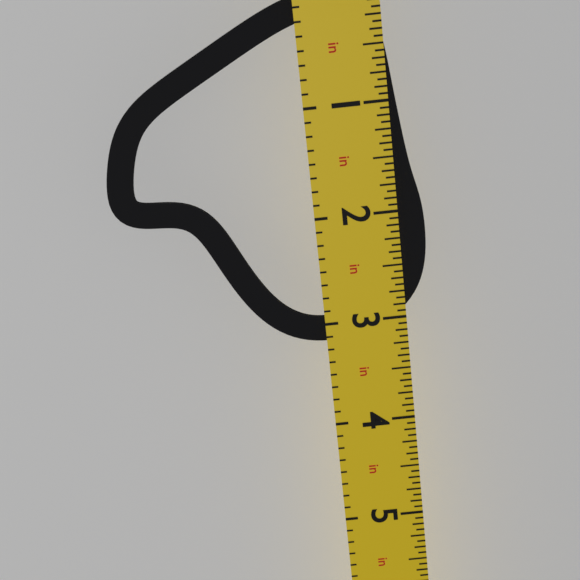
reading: 3.1875 in
